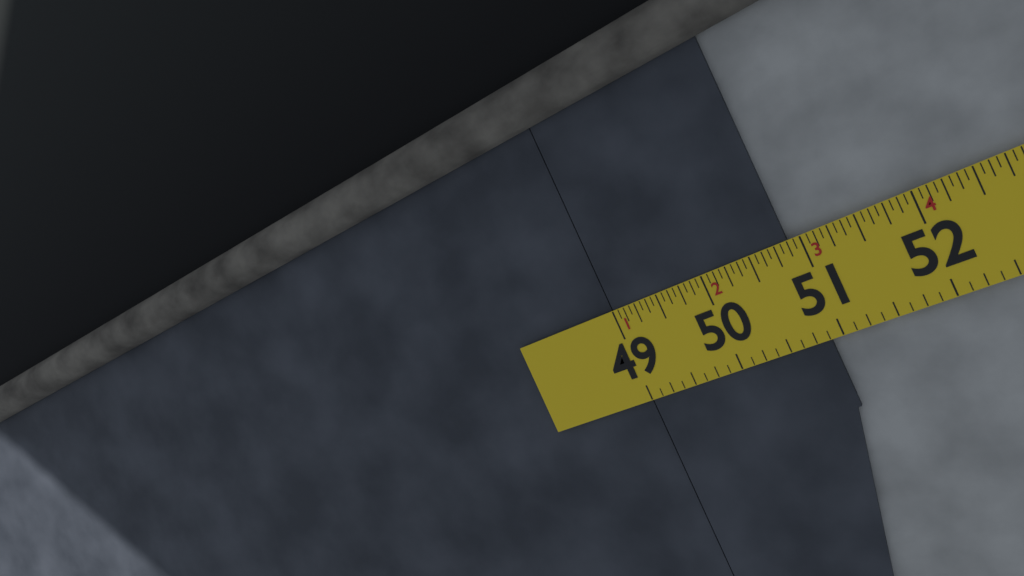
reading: 50.8750 in
